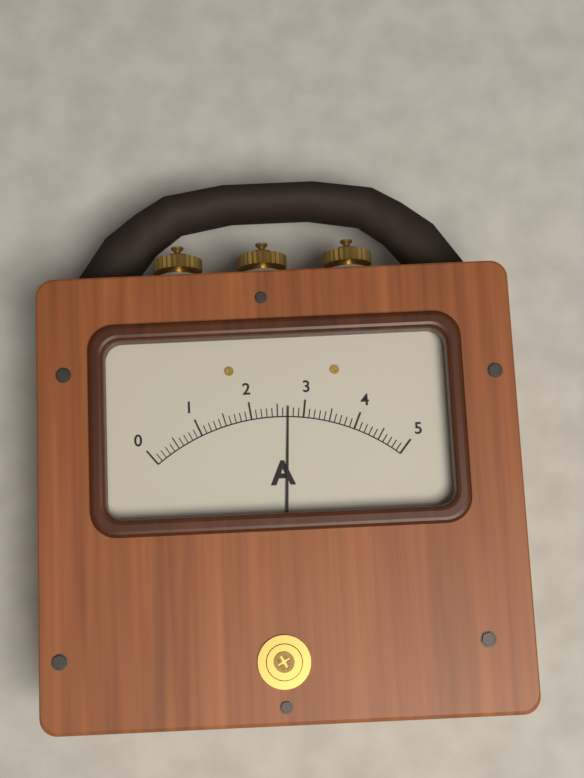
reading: 2.7 A
